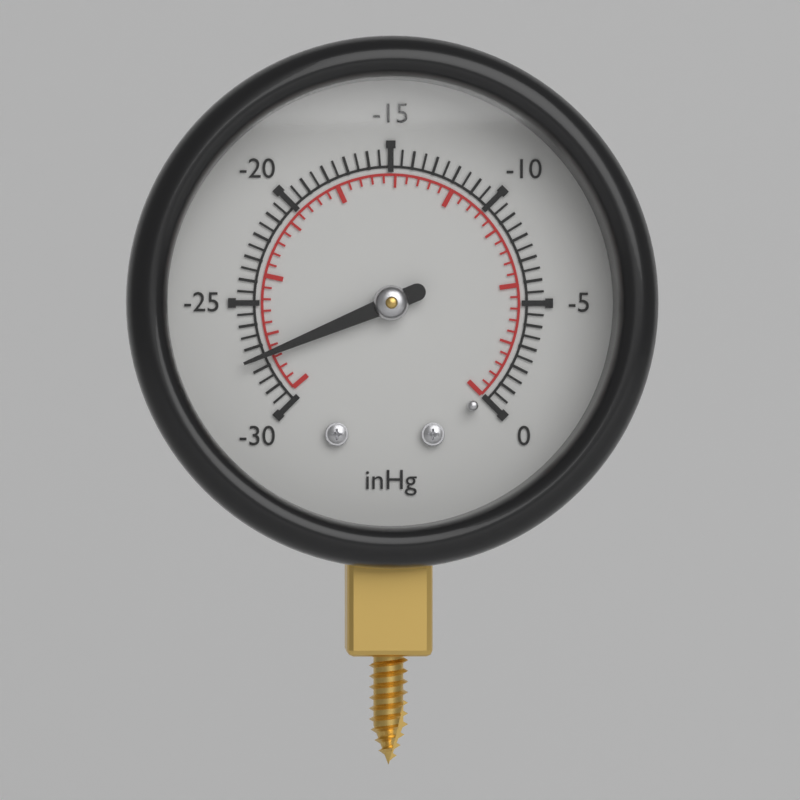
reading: -27.5 inHg
